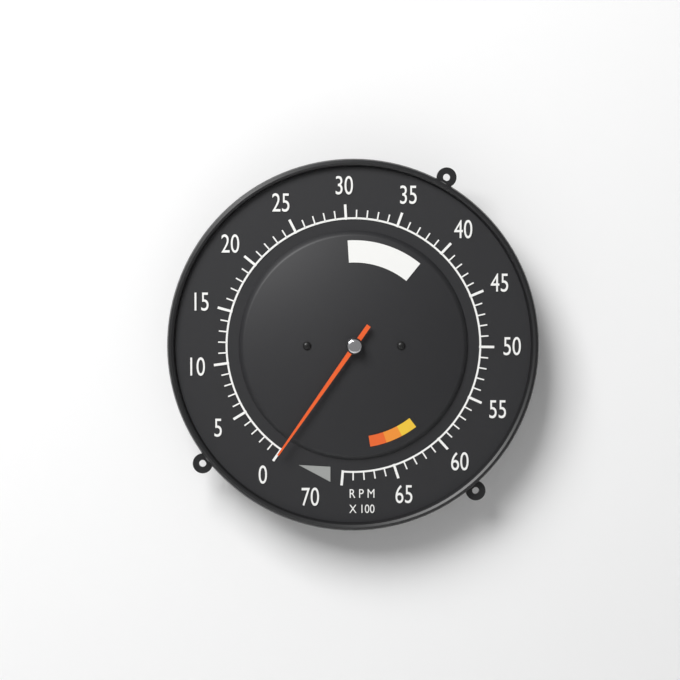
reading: 0 RPM
